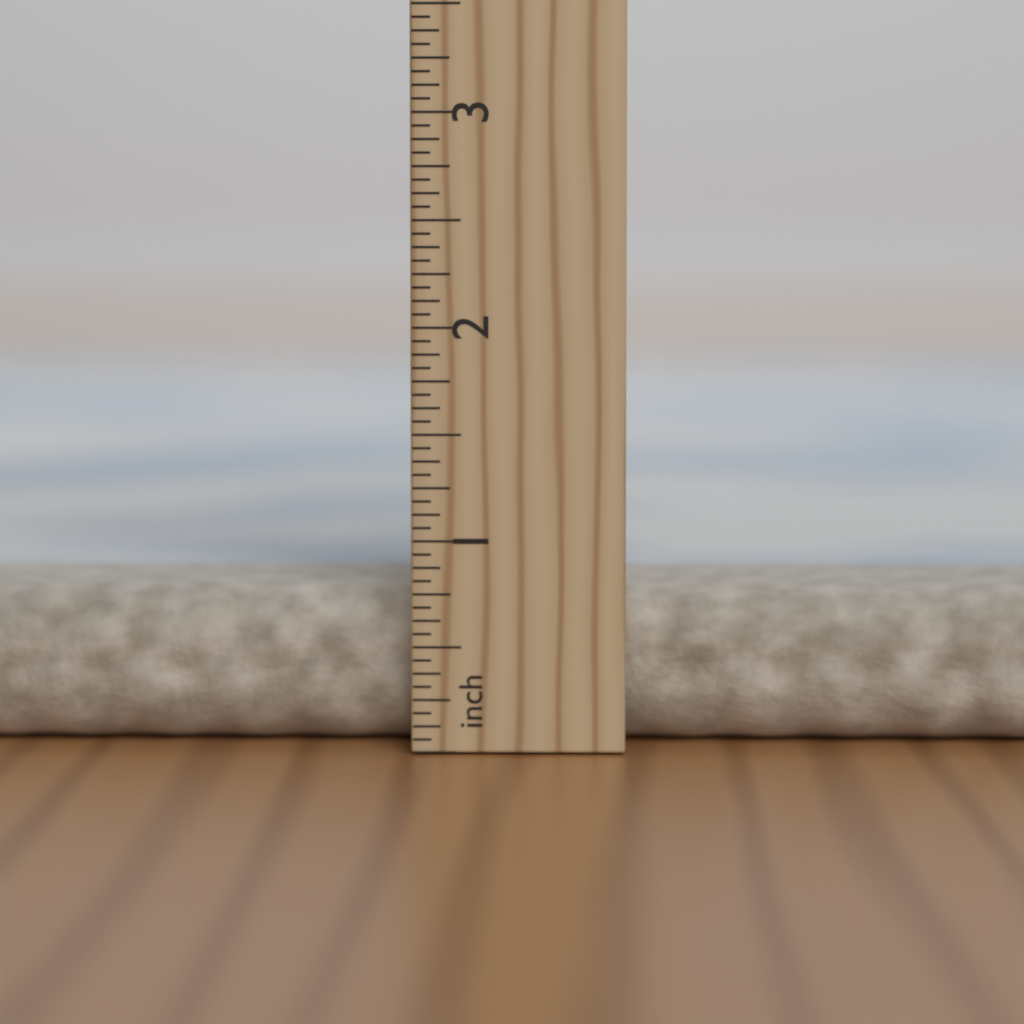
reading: 0.7500 in
